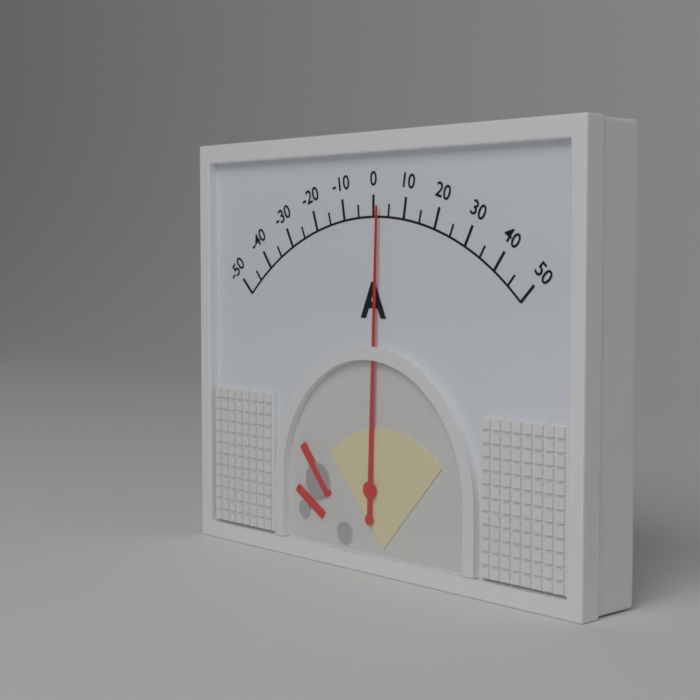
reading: 2 A
